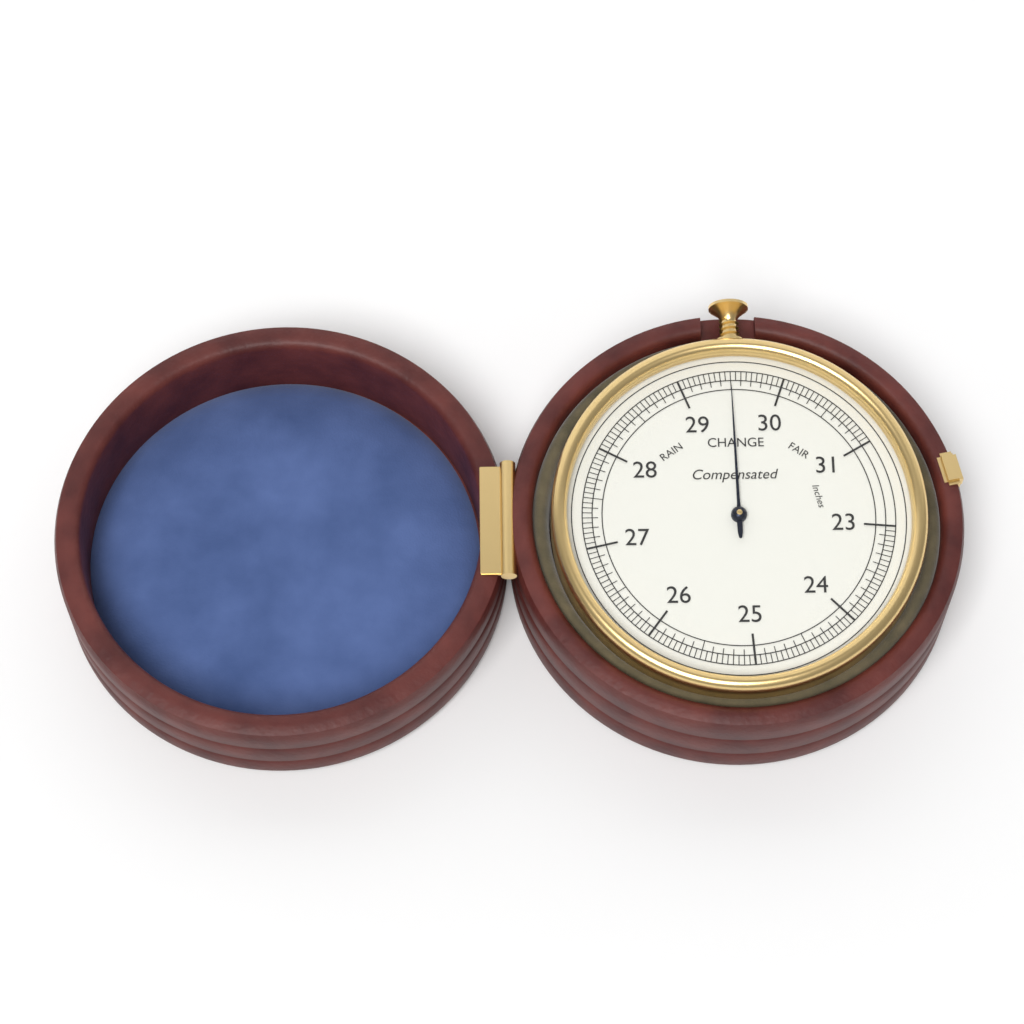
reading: 29.50 inches
